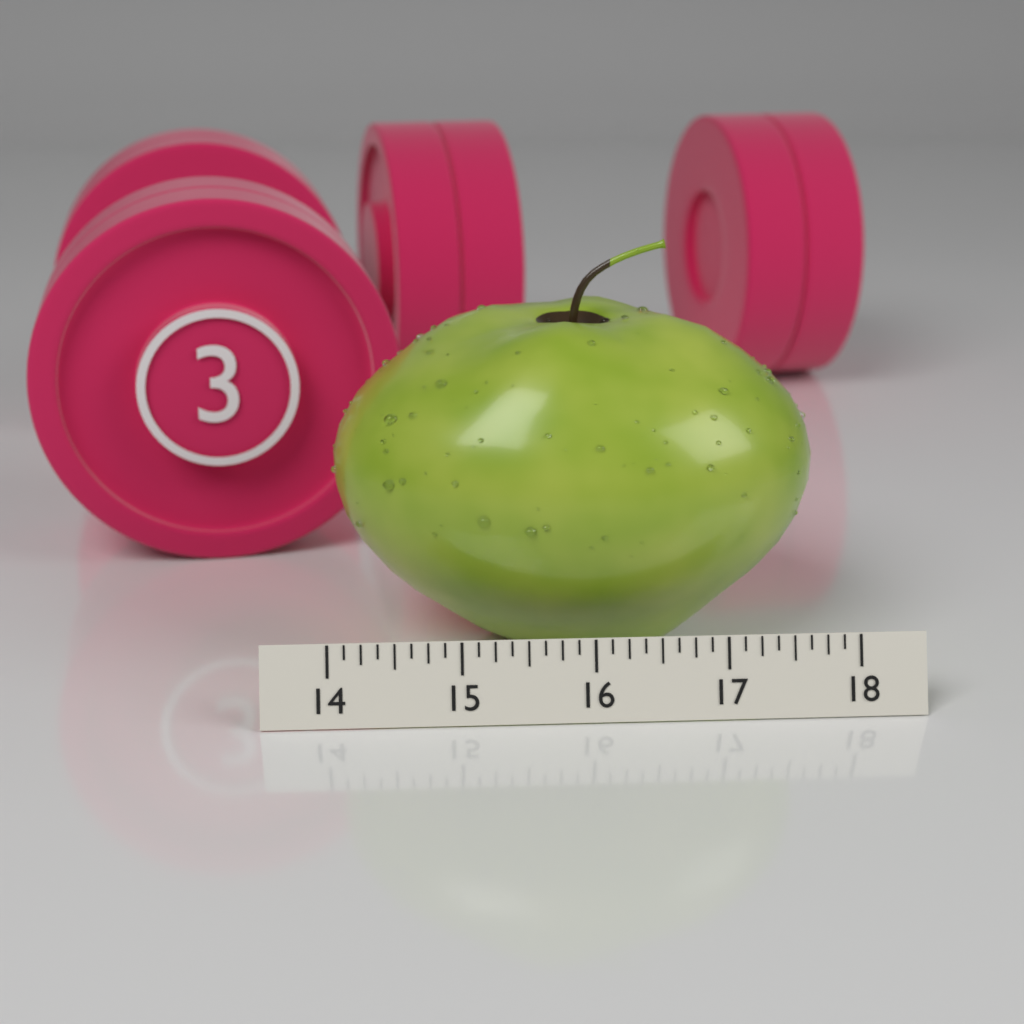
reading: 17.875 (no unit)
